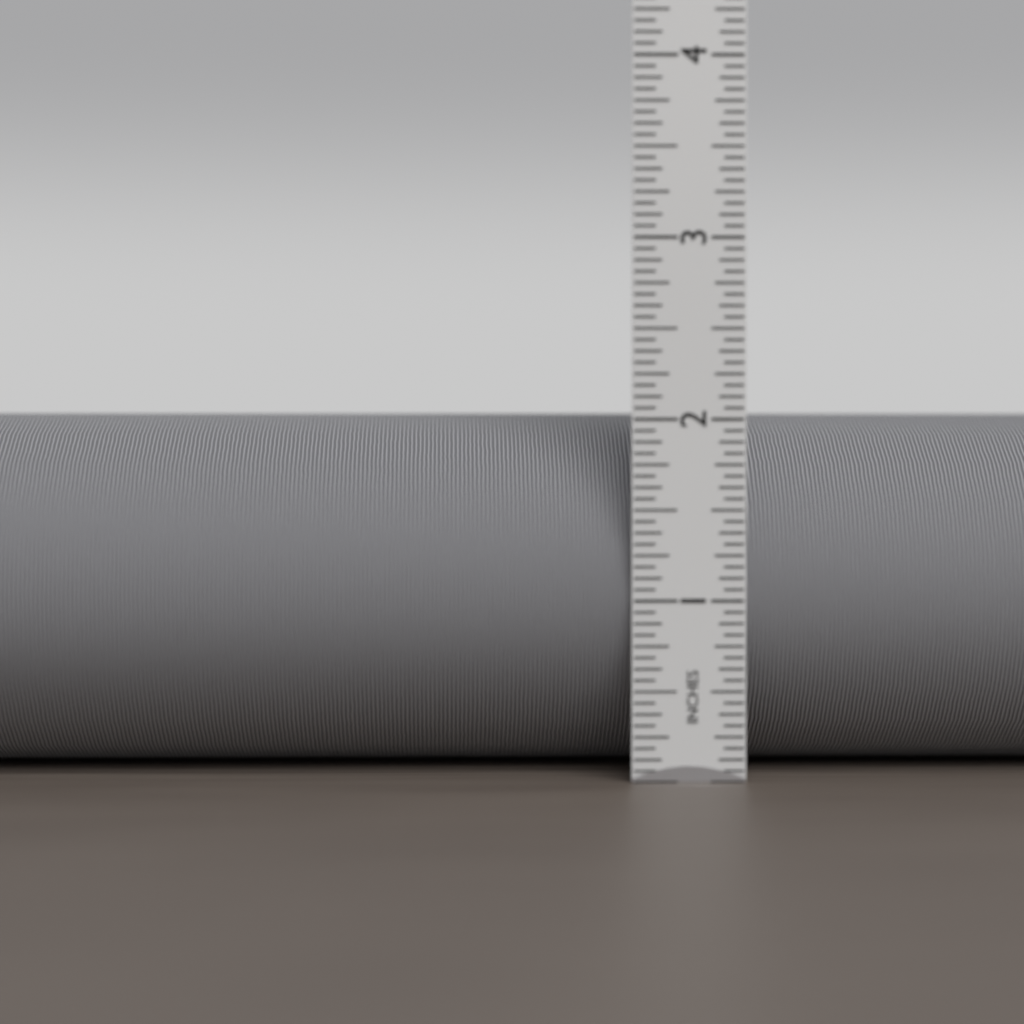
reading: 2.0625 in
